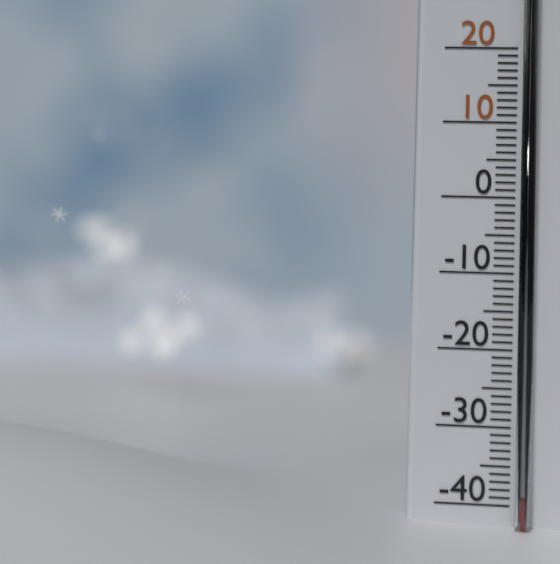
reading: -39 °C
